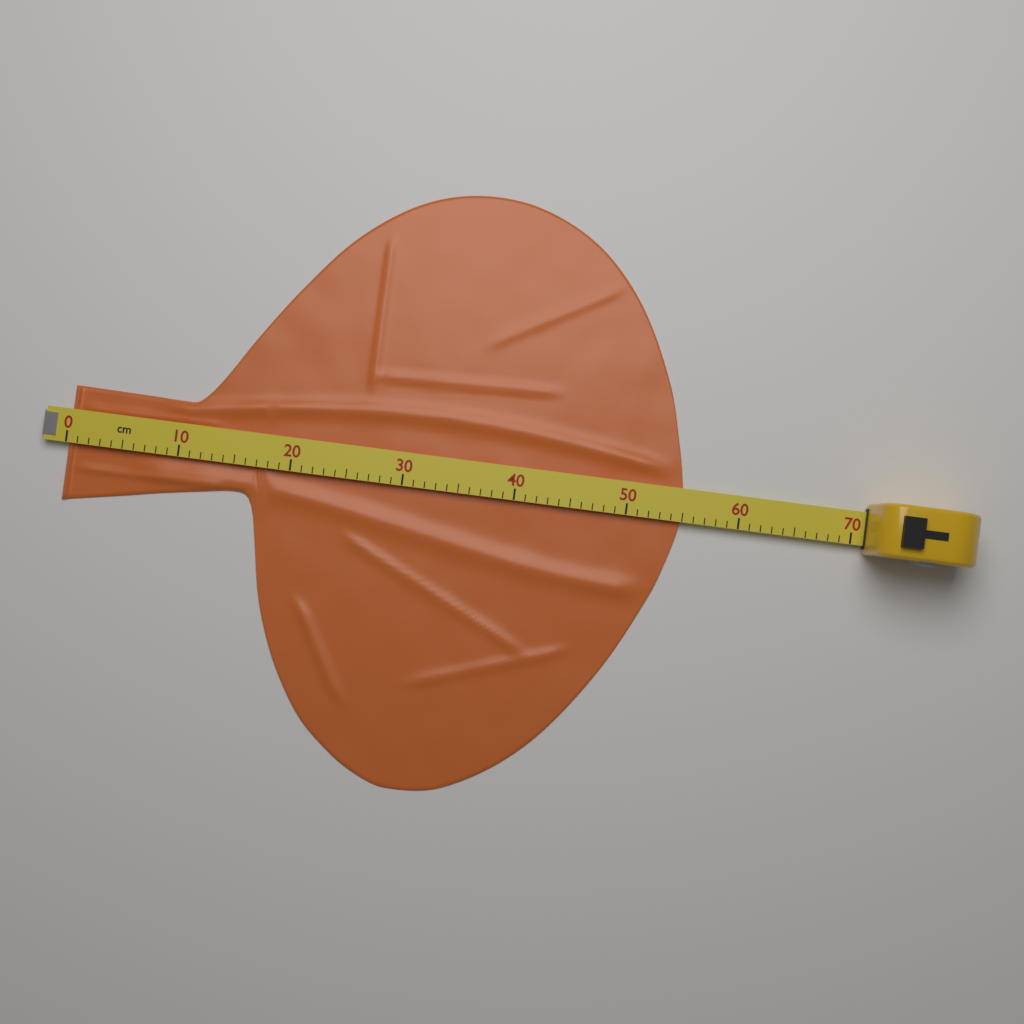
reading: 55 cm
